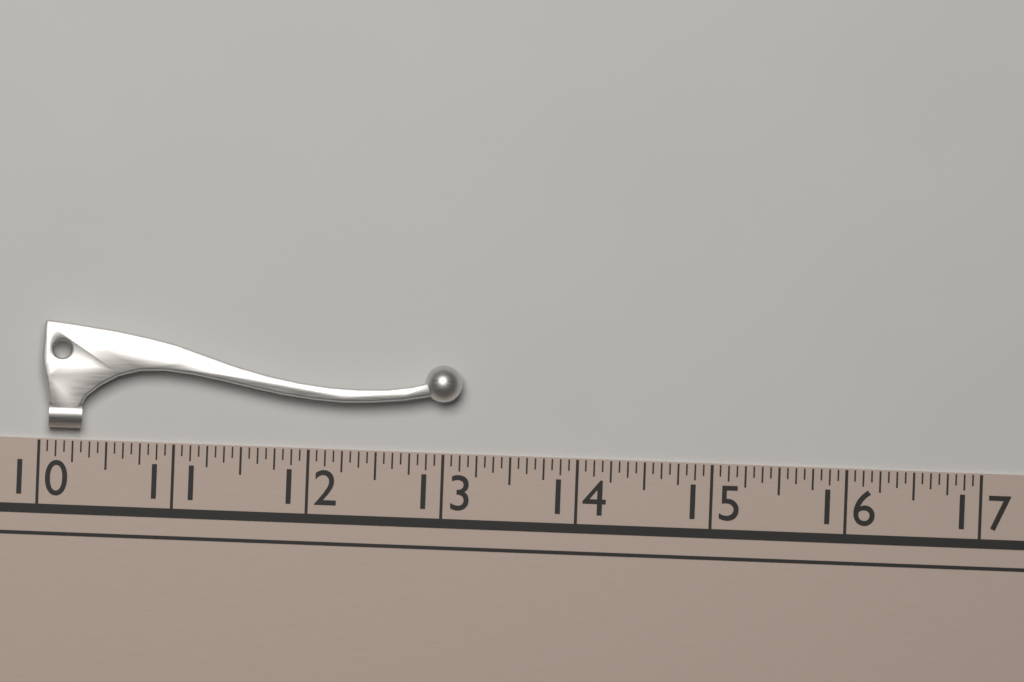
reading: 13.1250 (no unit)
